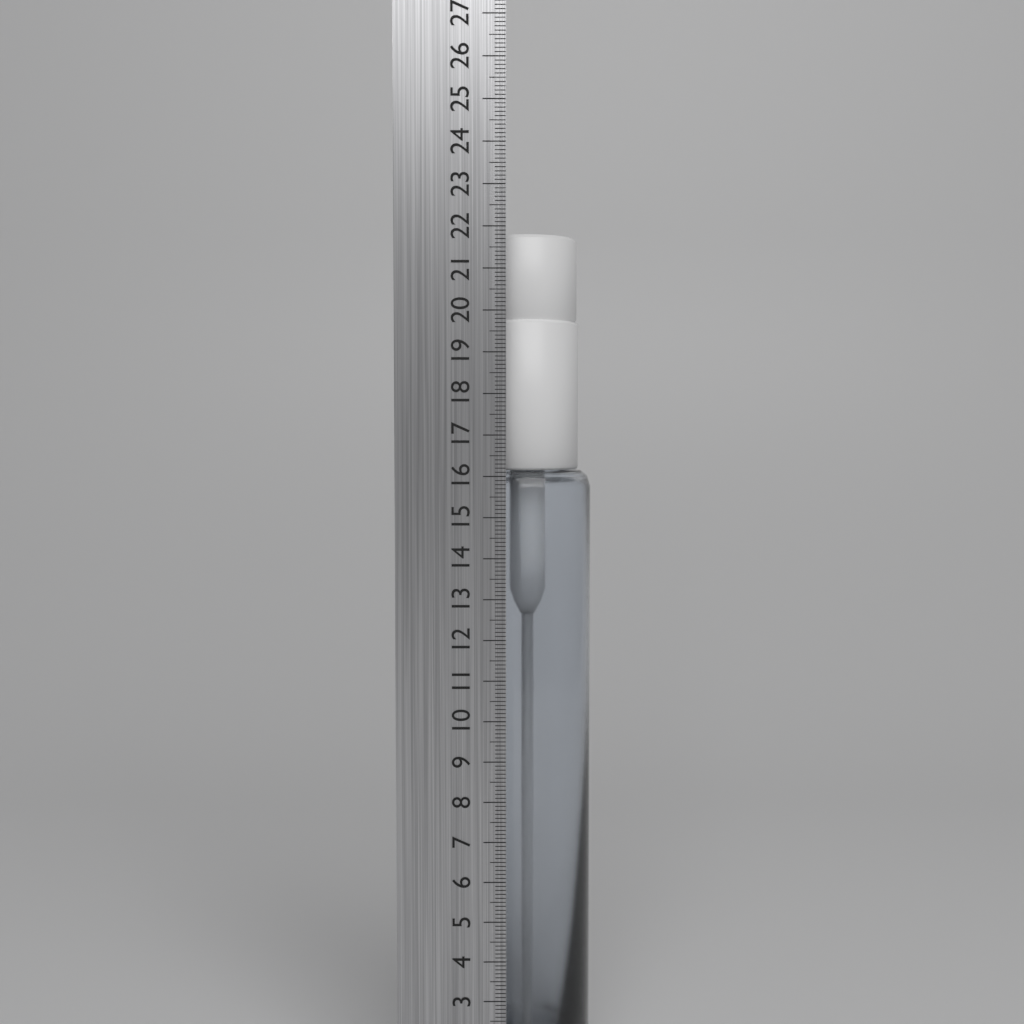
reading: 21.9 cm
